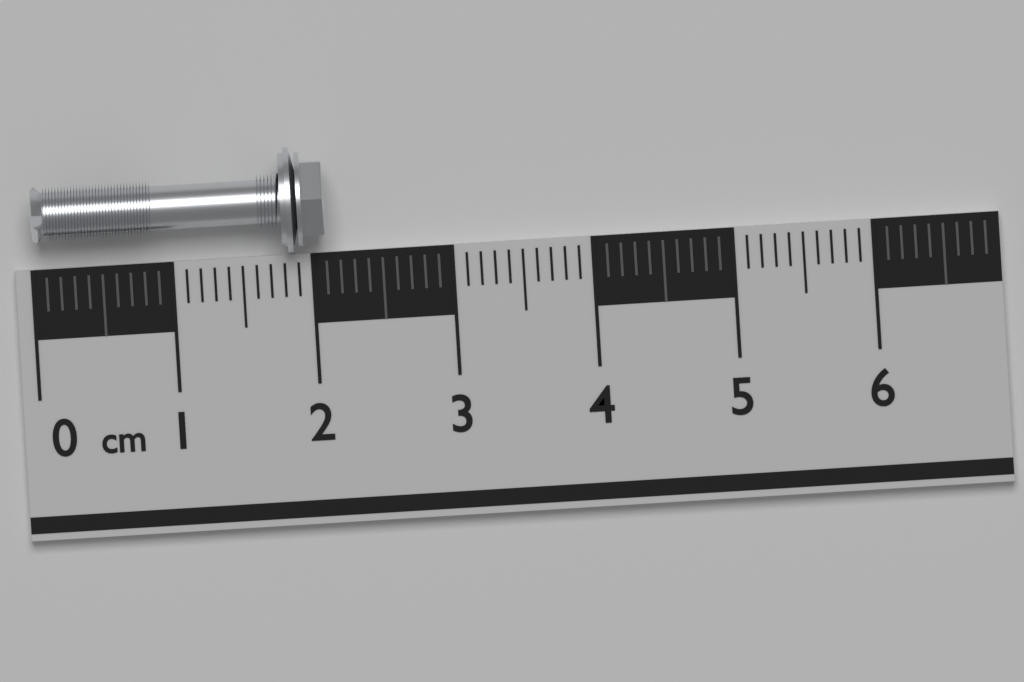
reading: 2.1 cm
